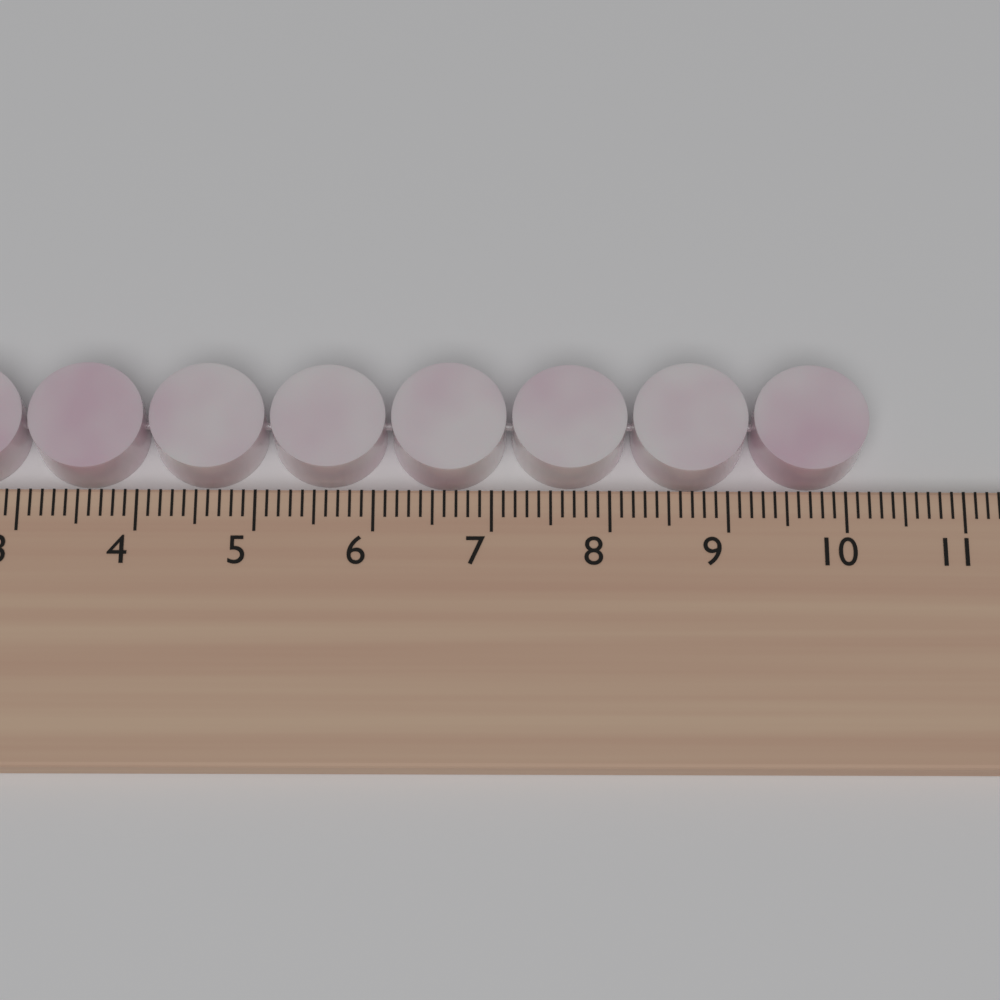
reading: 10.2 cm
